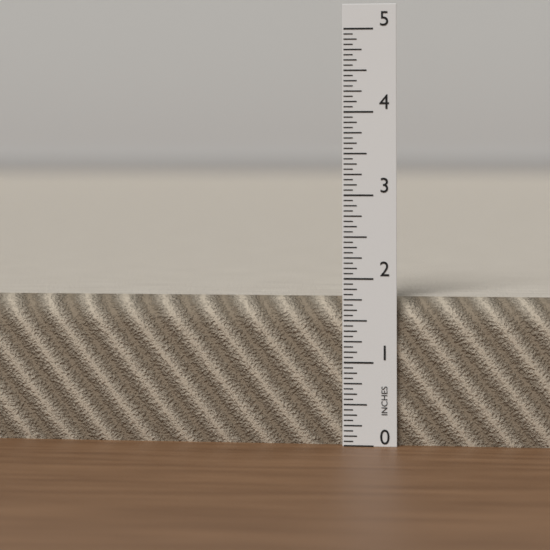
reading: 1.7500 in
